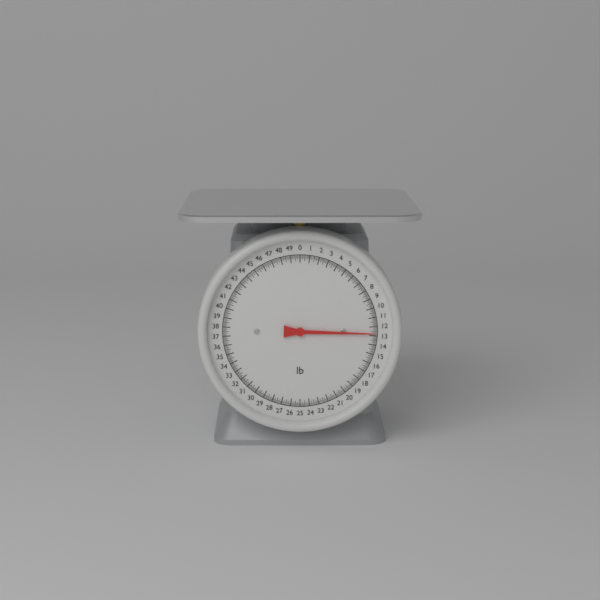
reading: 12.750 lb
